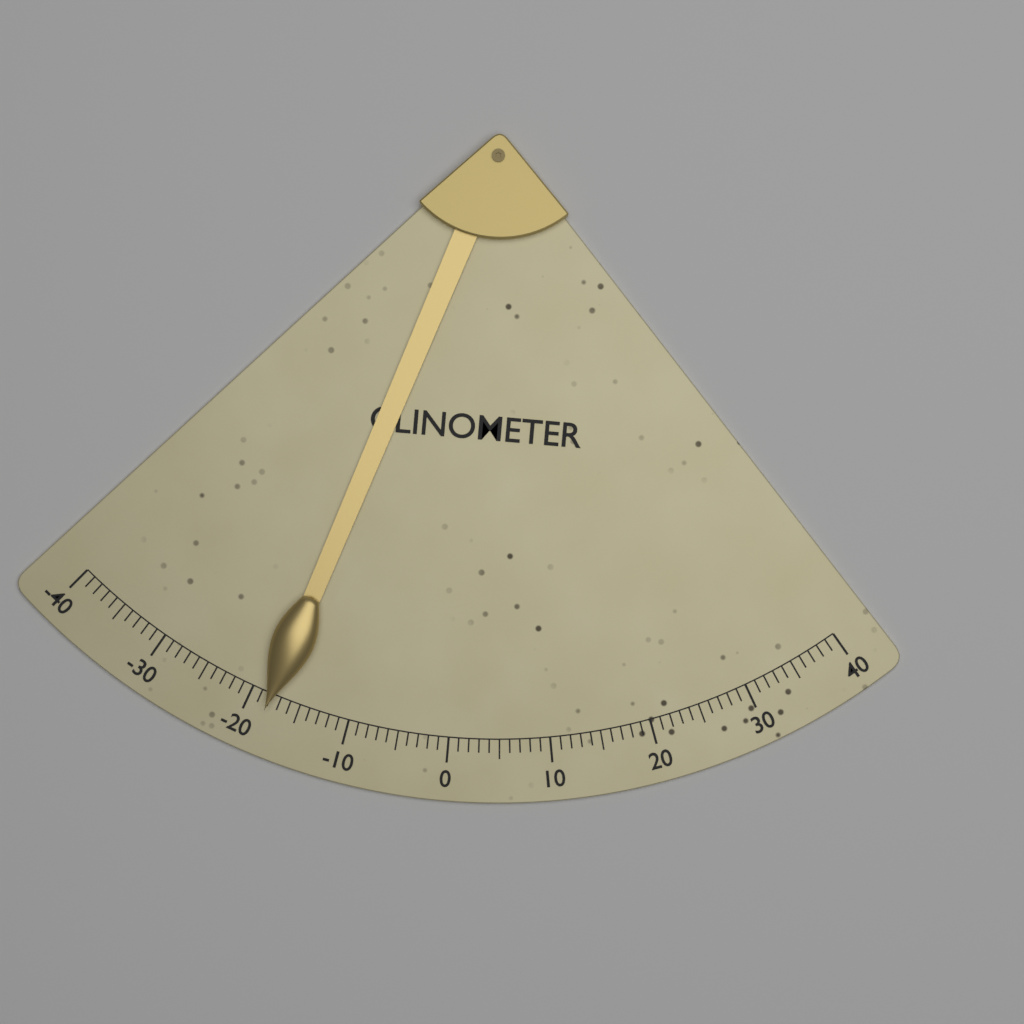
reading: -18 (no unit)
